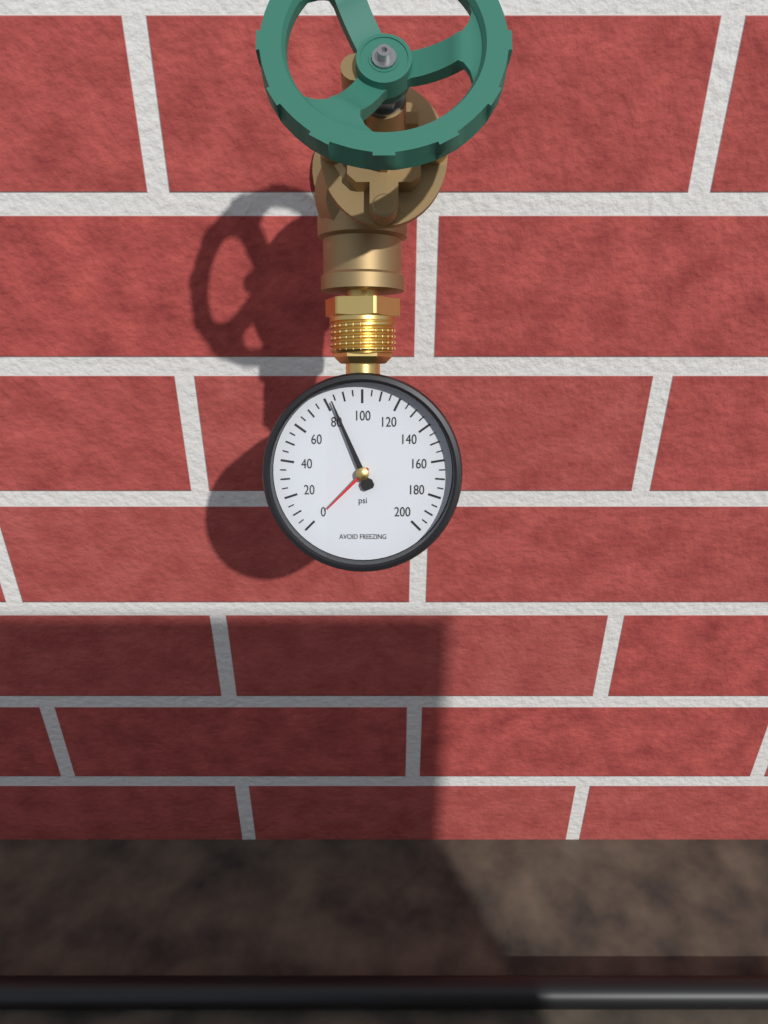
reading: 83 psi
